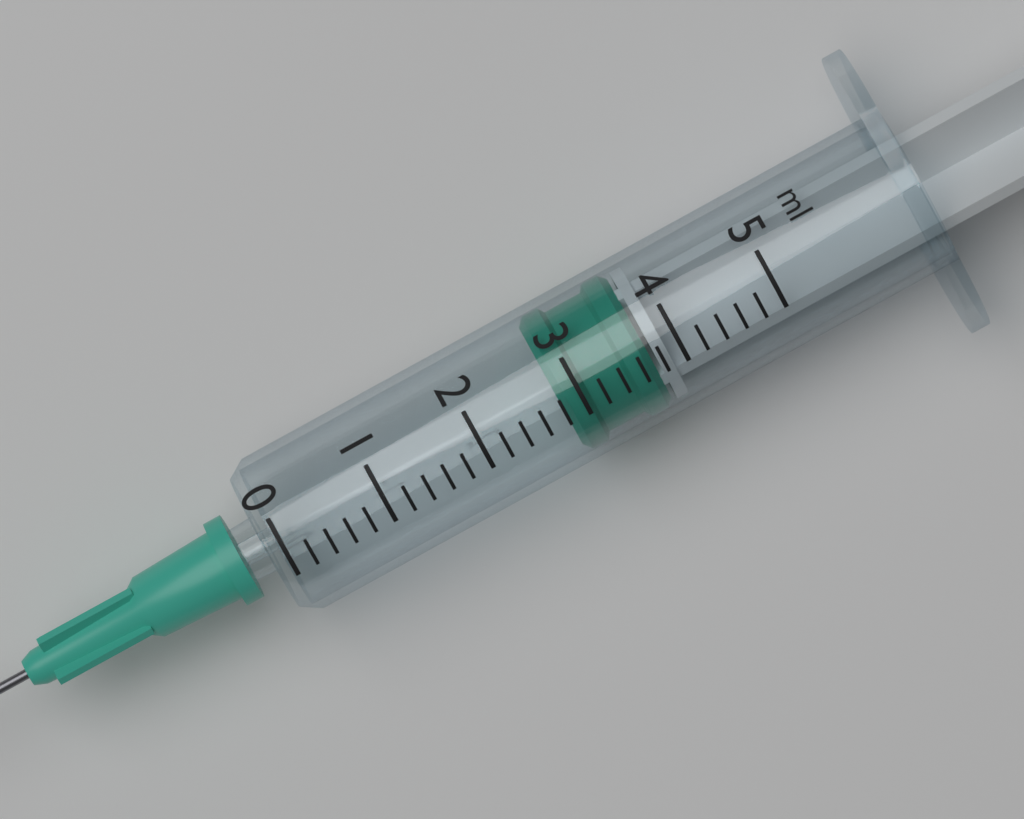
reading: 2.8 ml
